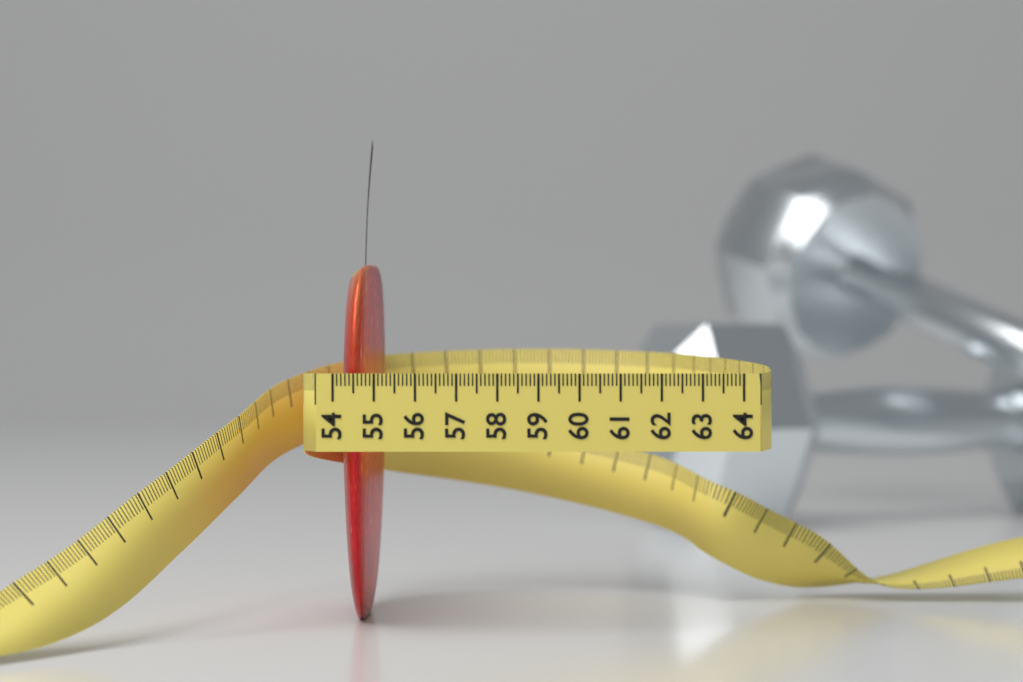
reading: 55.0 (no unit)
